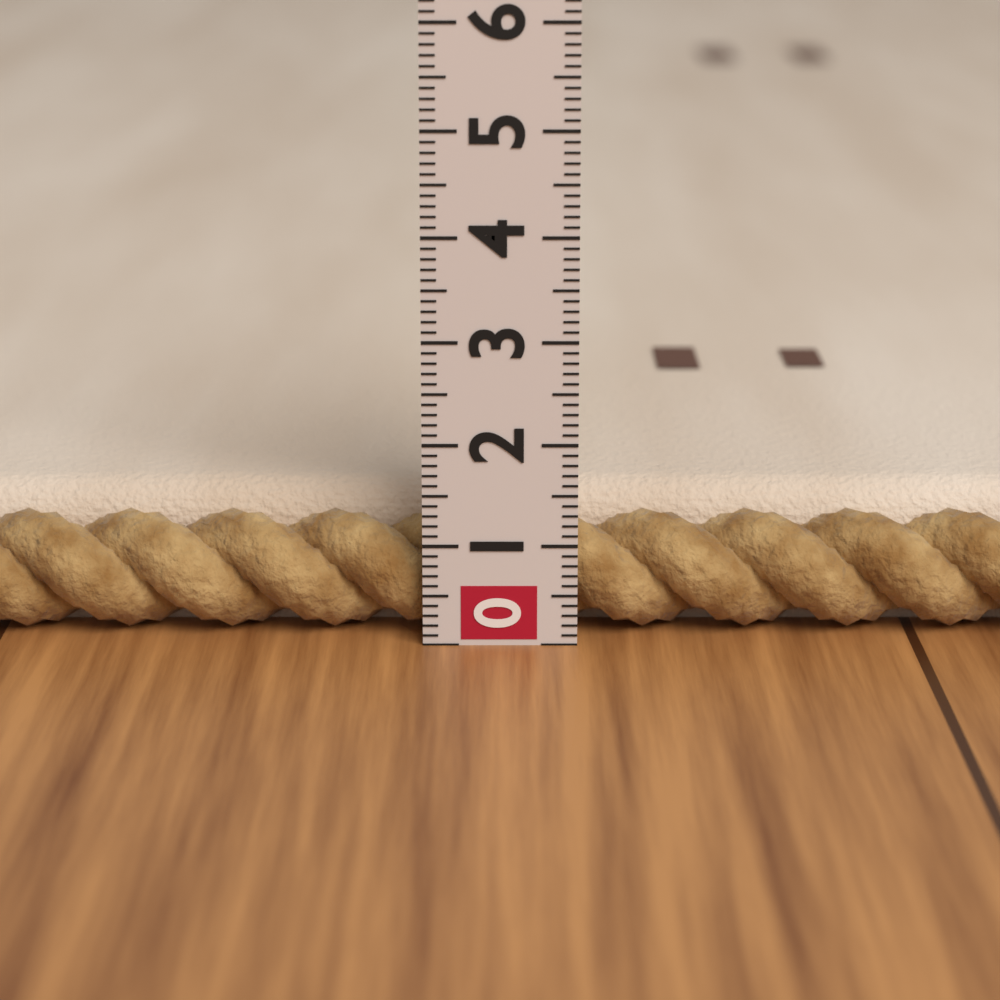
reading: 1.4 (no unit)
